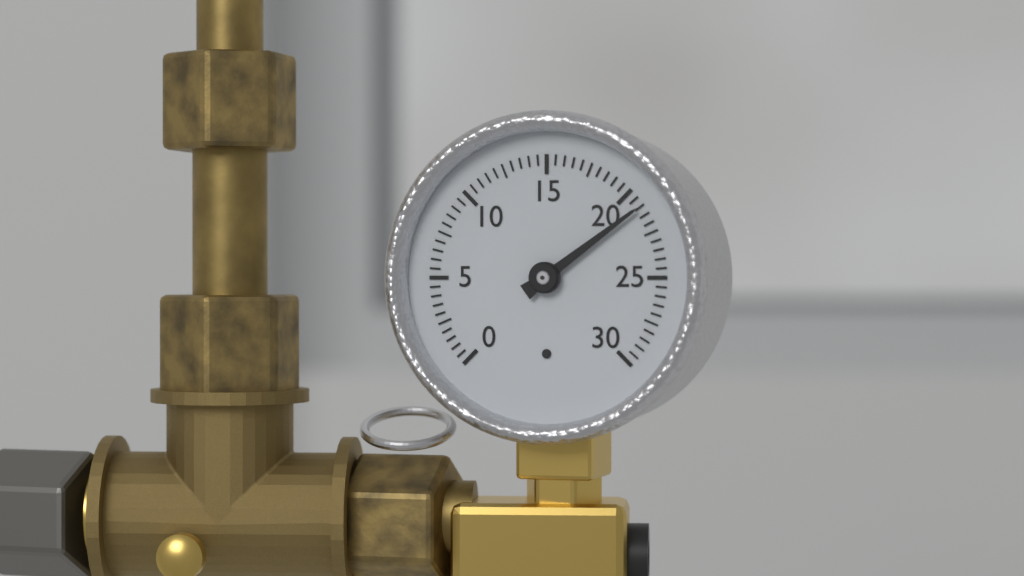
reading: 21.0 (no unit)
